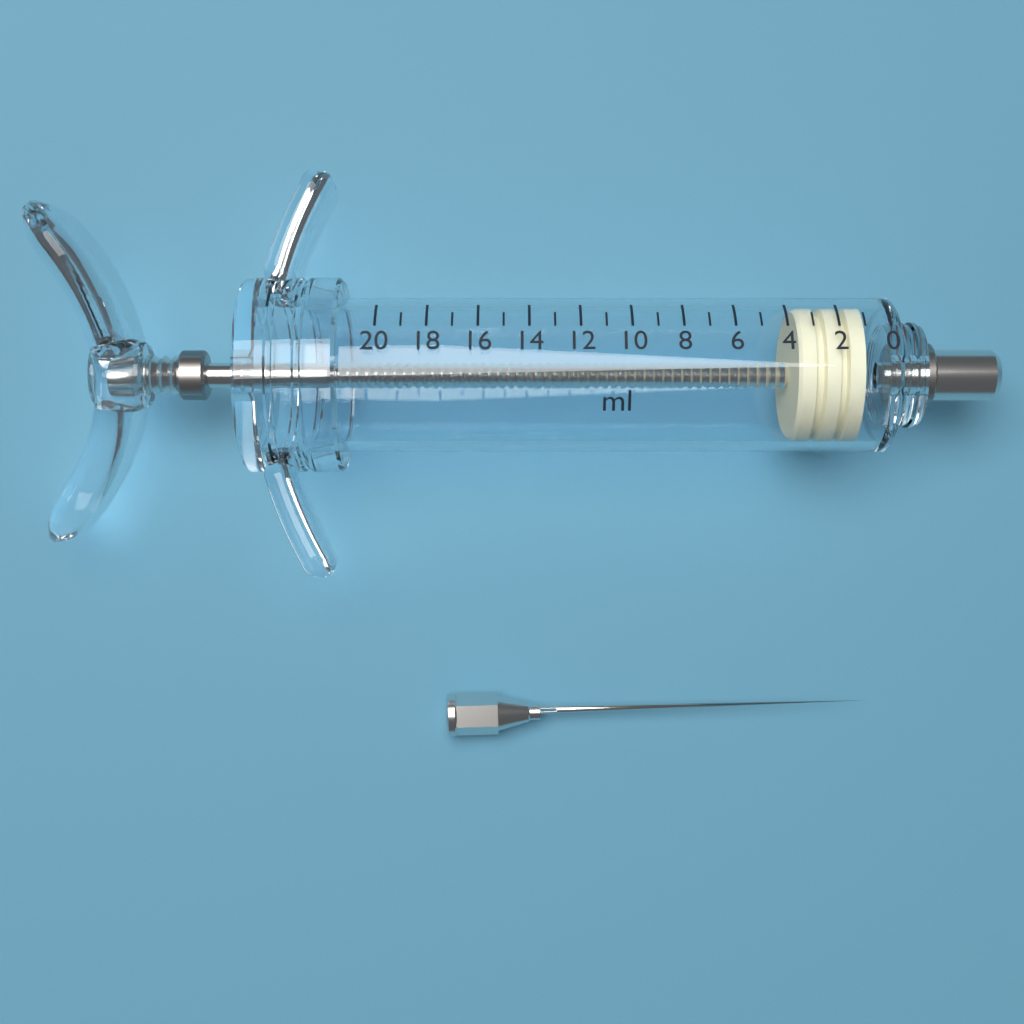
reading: 1 ml
